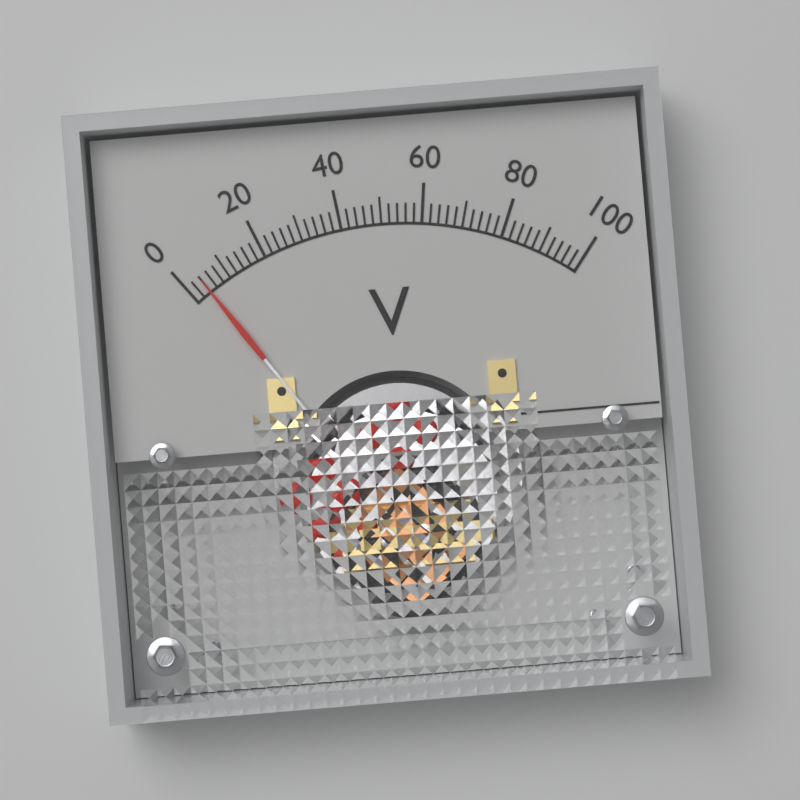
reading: 4 V
